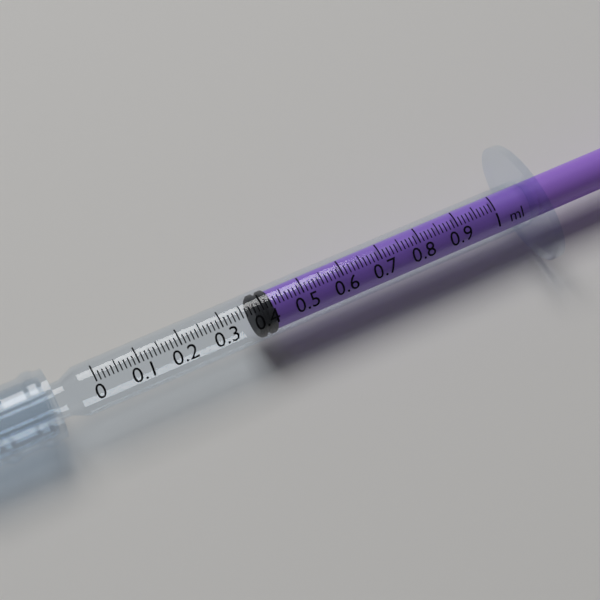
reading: 0.38 ml
